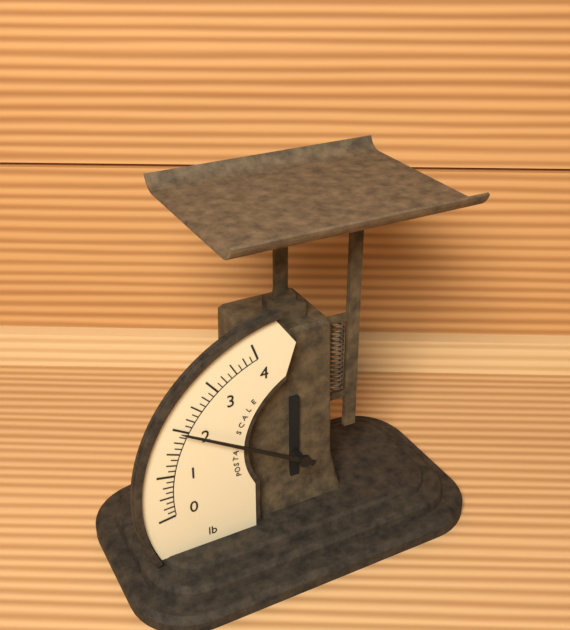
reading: 2.000 lb
